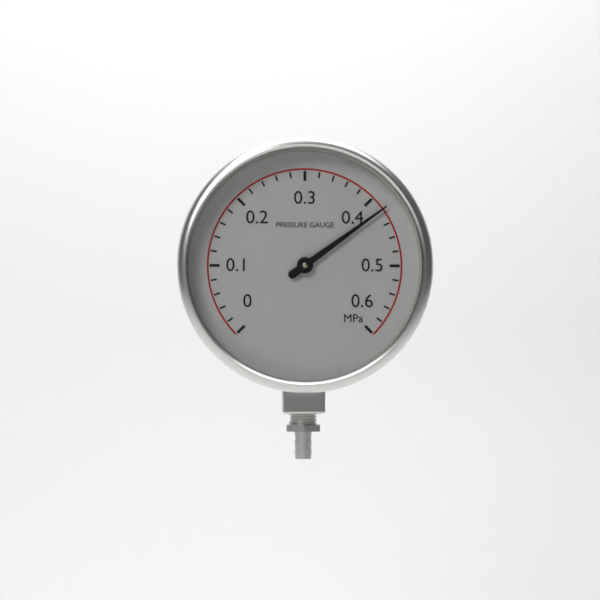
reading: 0.42 MPa
